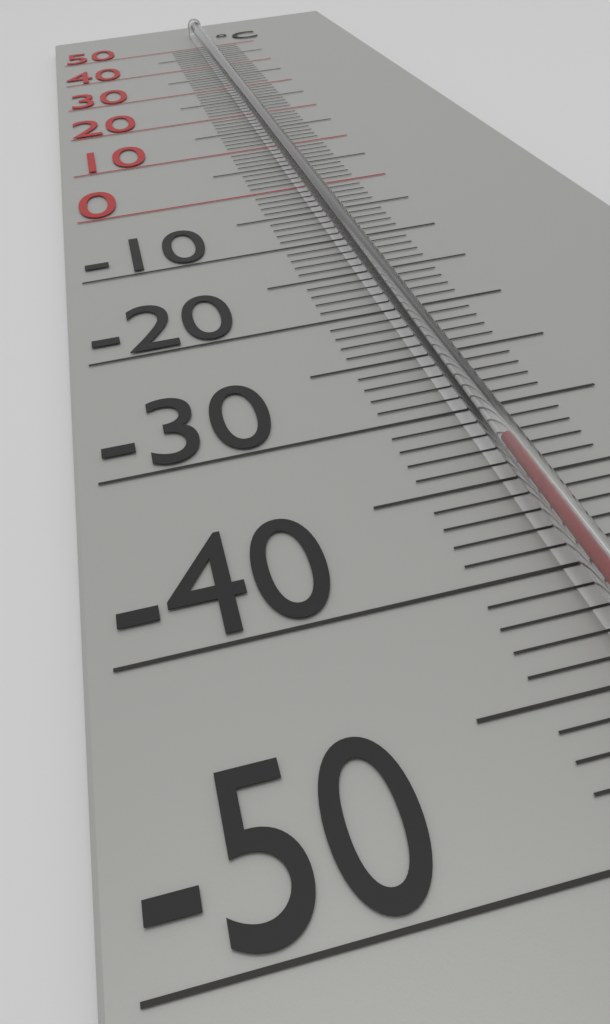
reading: -34 °C
